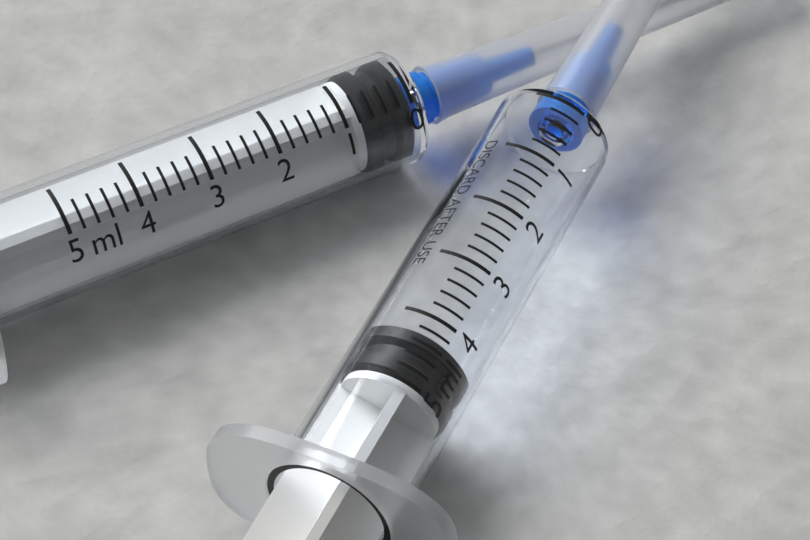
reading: 4.2 ml
